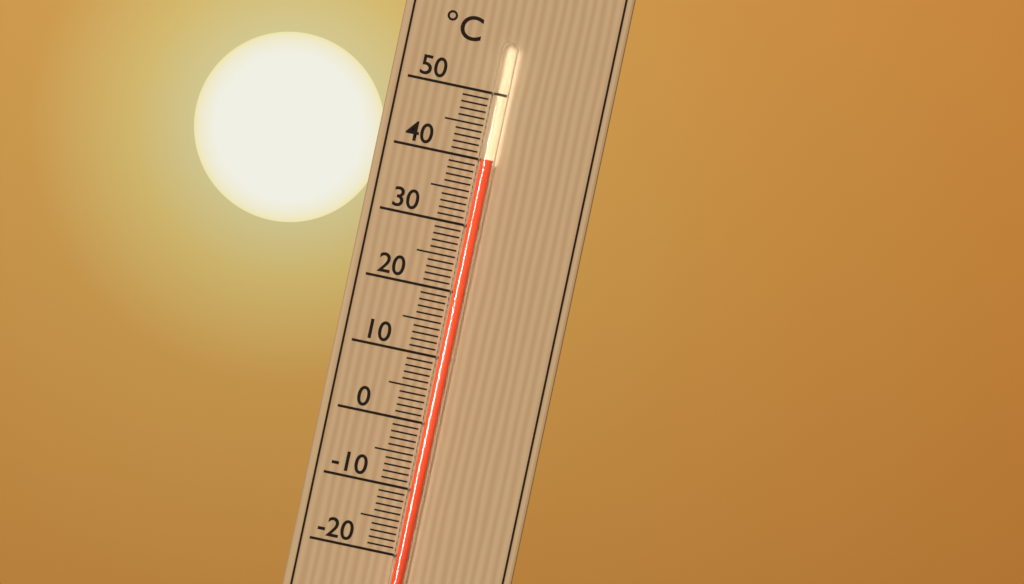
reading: 40 °C
